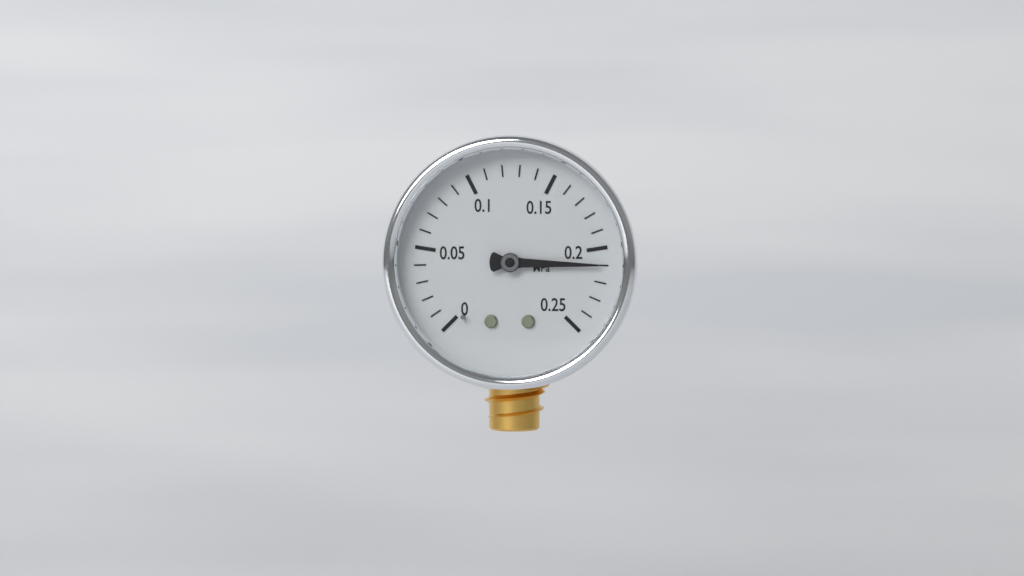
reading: 0.21 MPa
